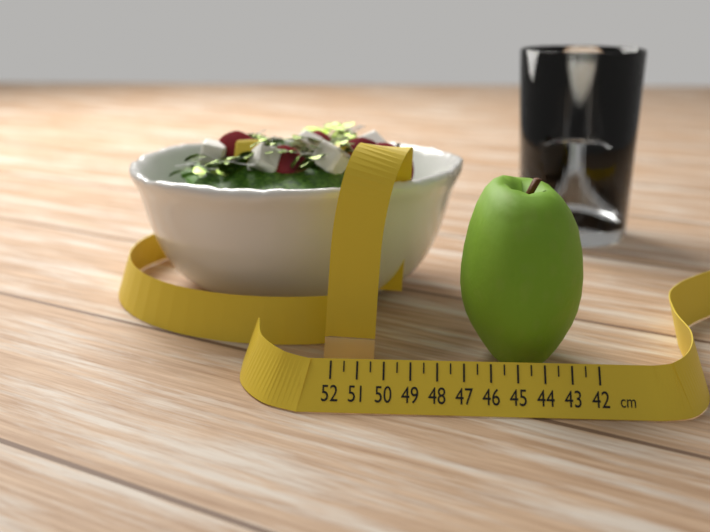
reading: 47.0 cm
